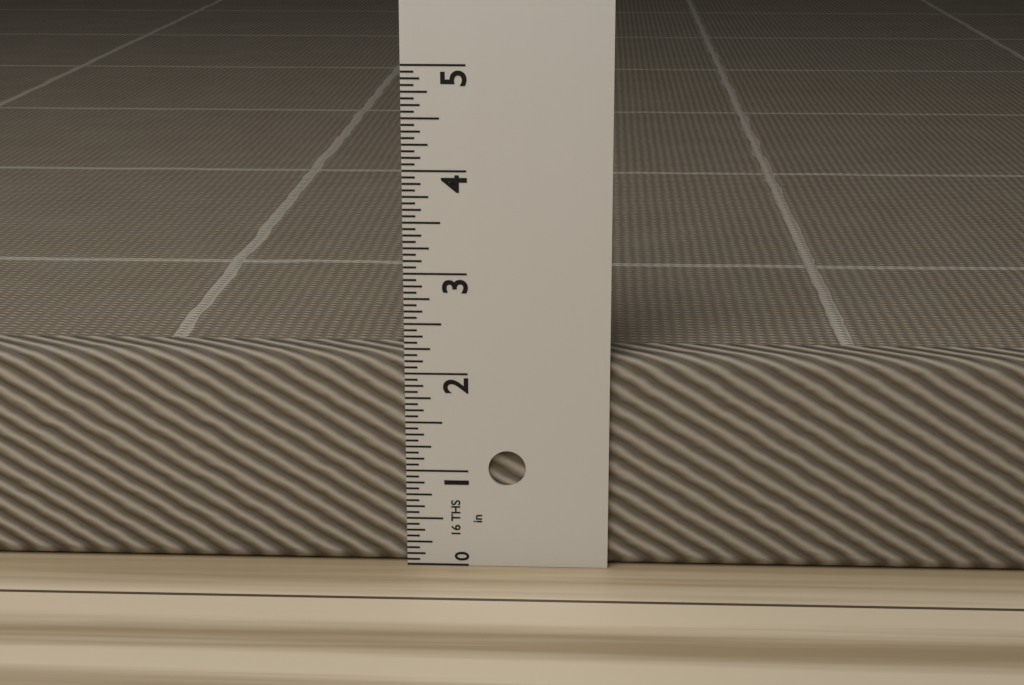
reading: 2.1875 in
